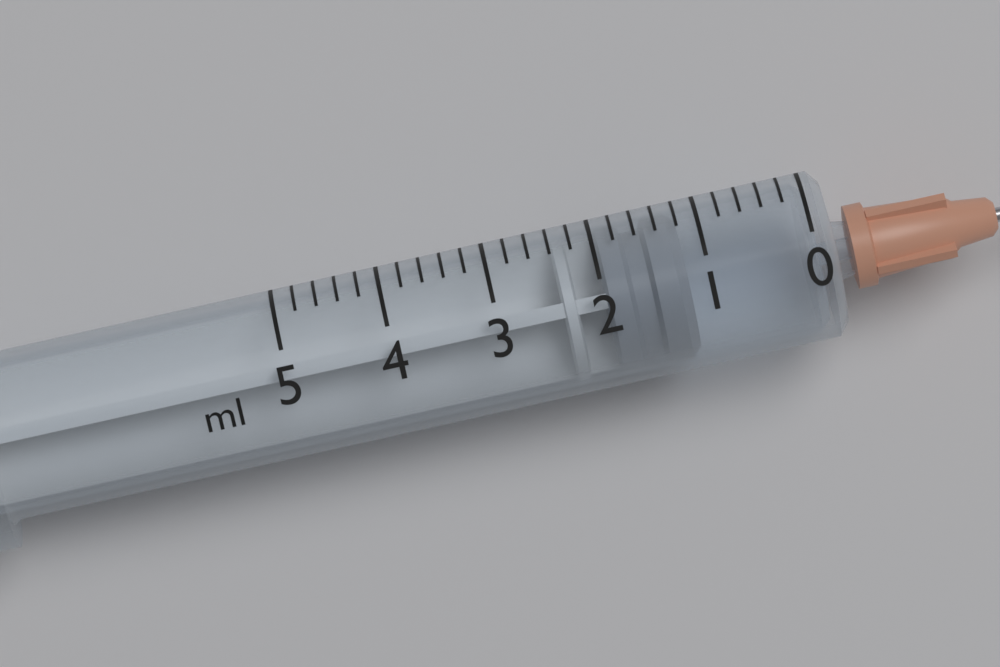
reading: 1.2 ml
